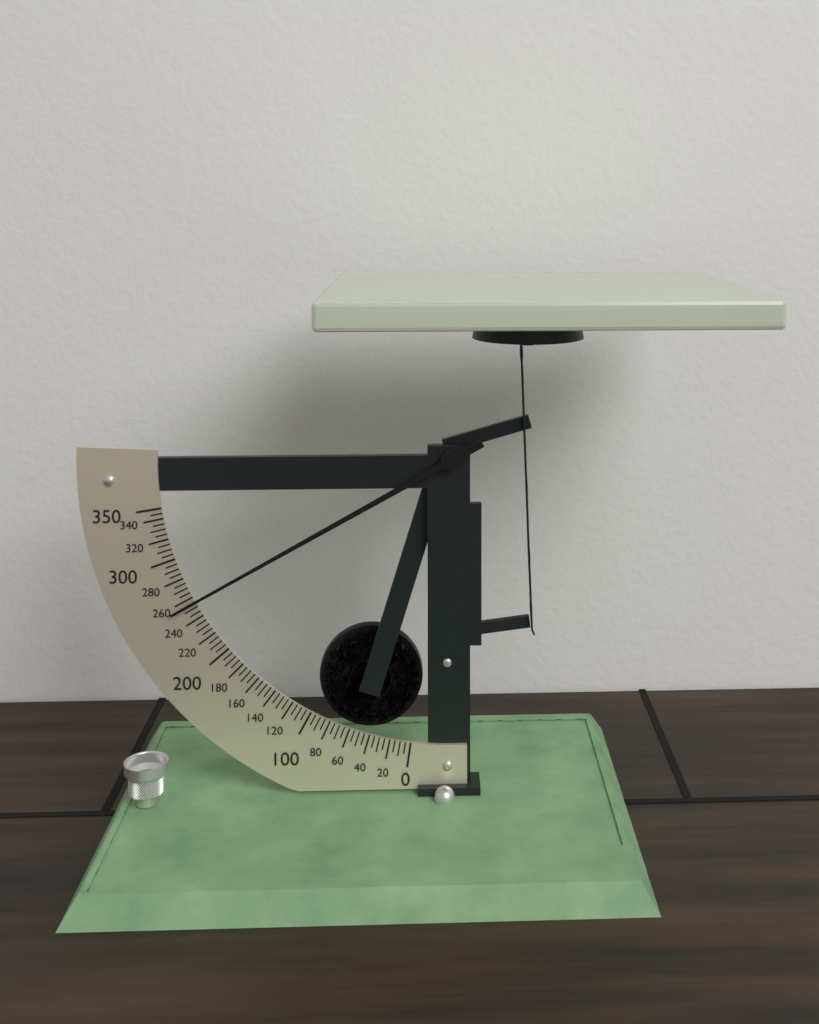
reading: 255 (no unit)
